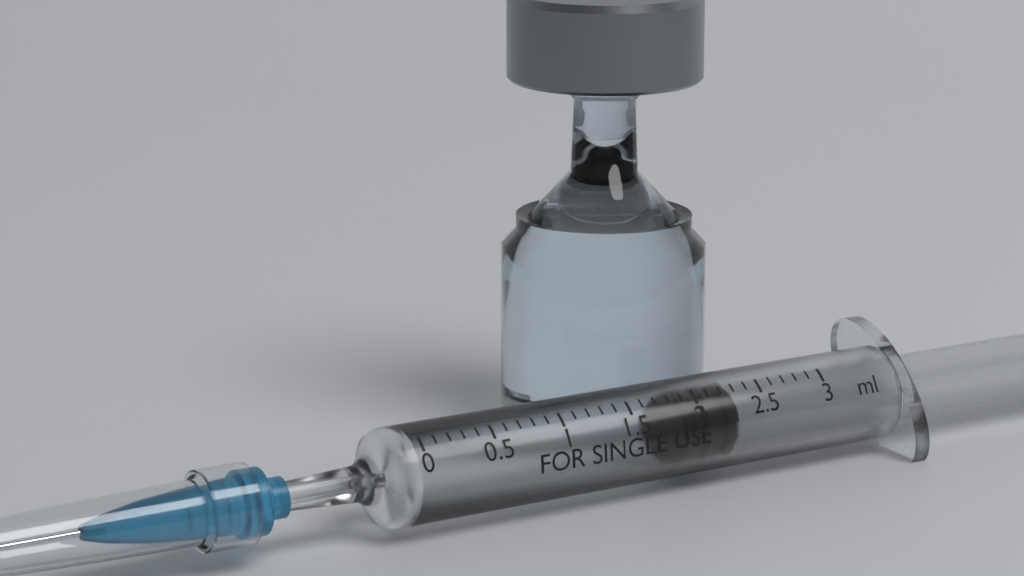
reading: 1.9 ml
